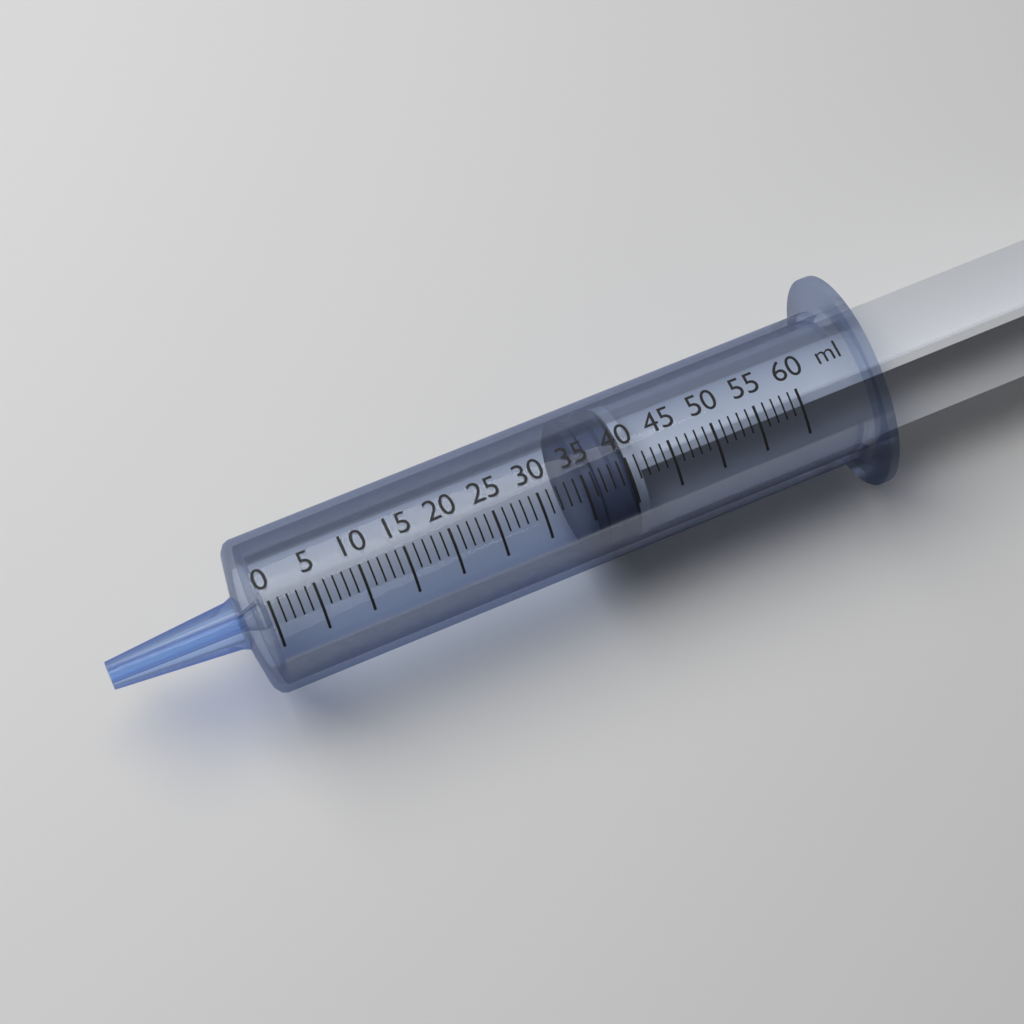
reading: 35 ml
